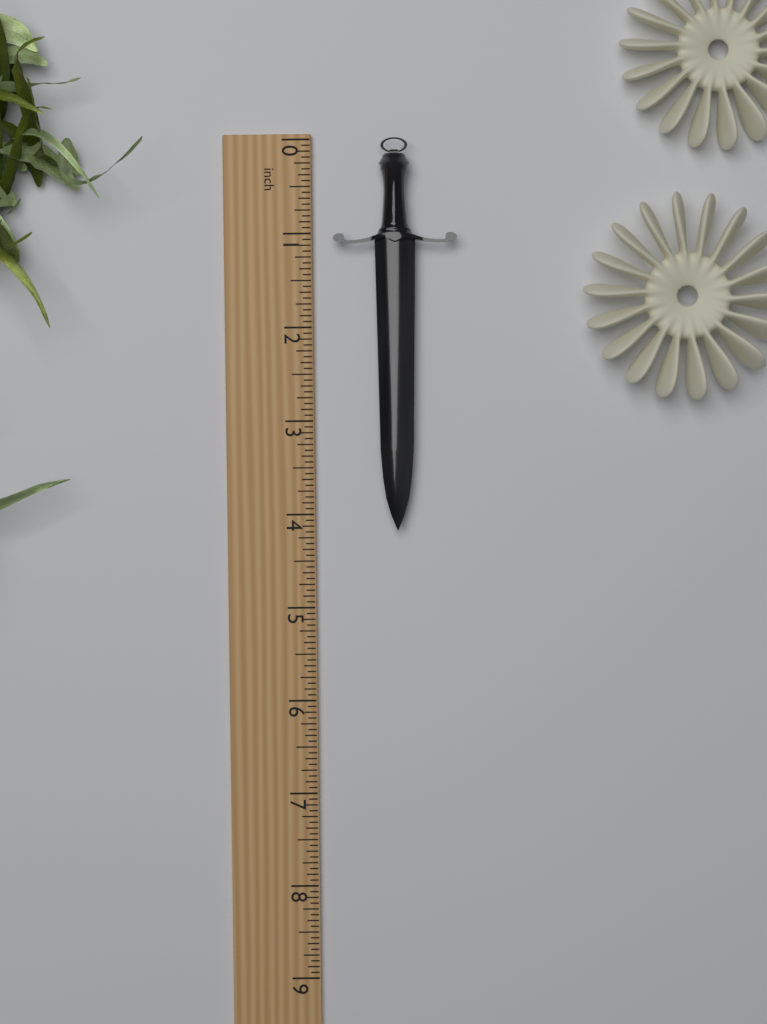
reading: 4.1875 inch
